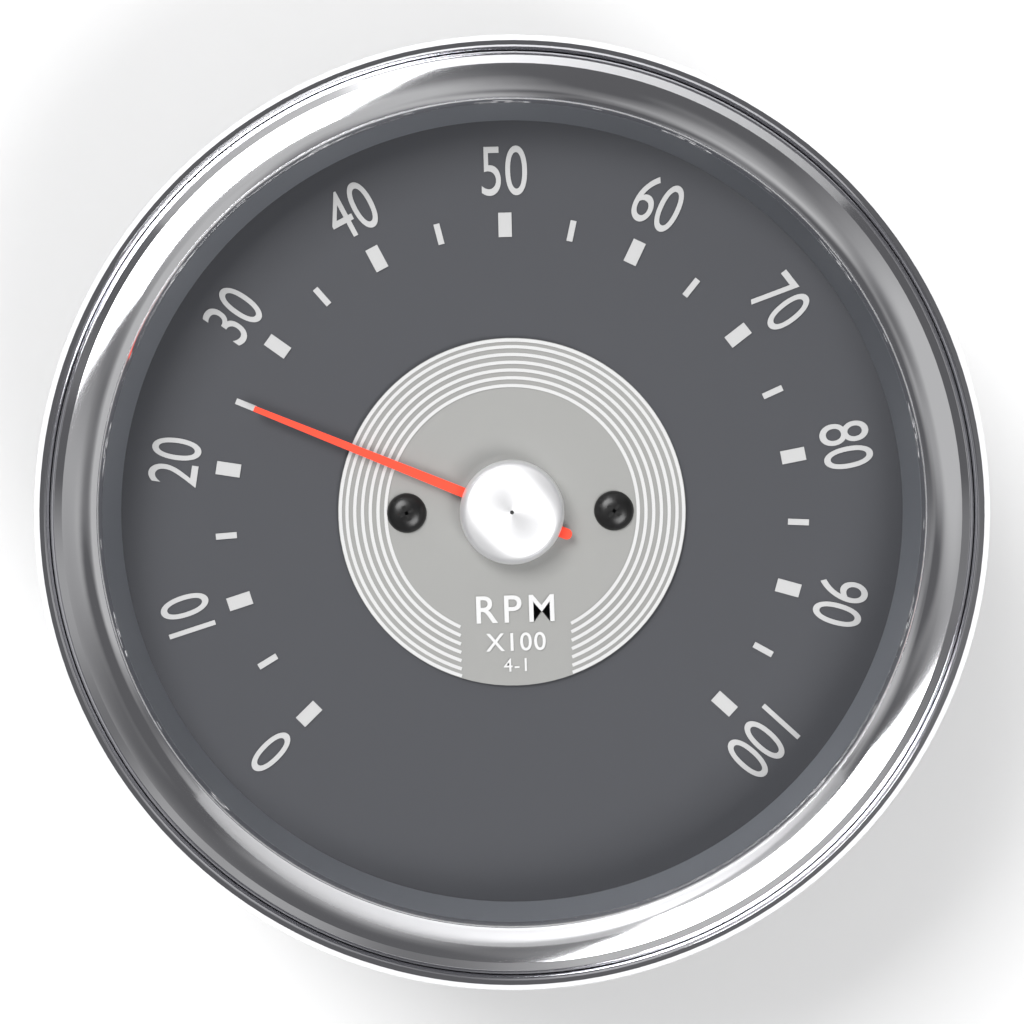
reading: 25 RPM x100
